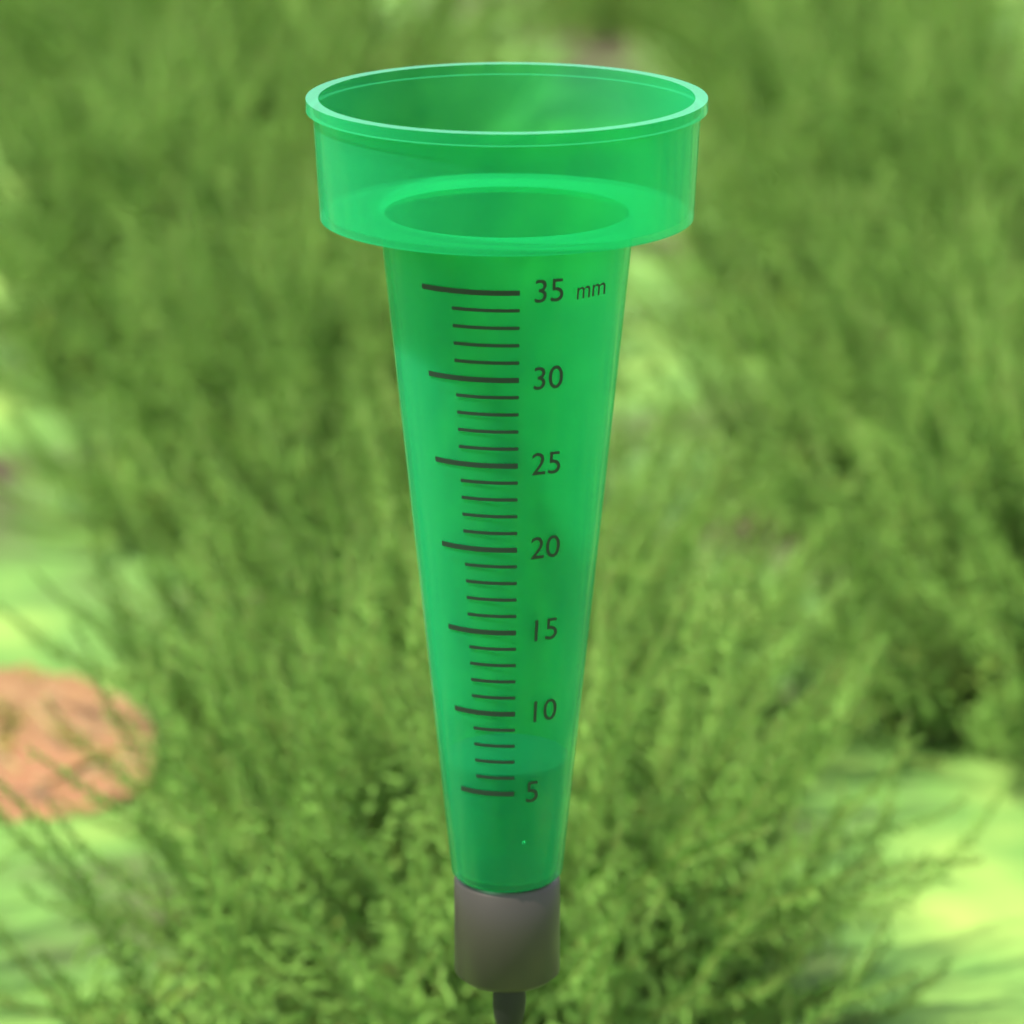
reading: 6 mm
